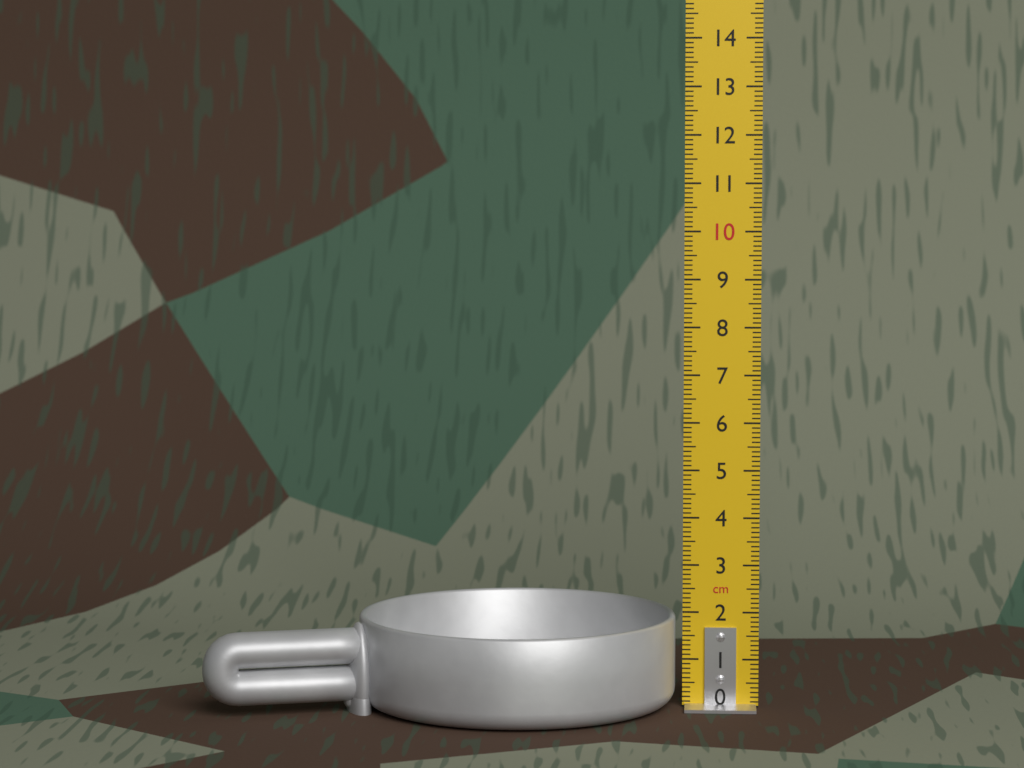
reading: 1.9 cm
